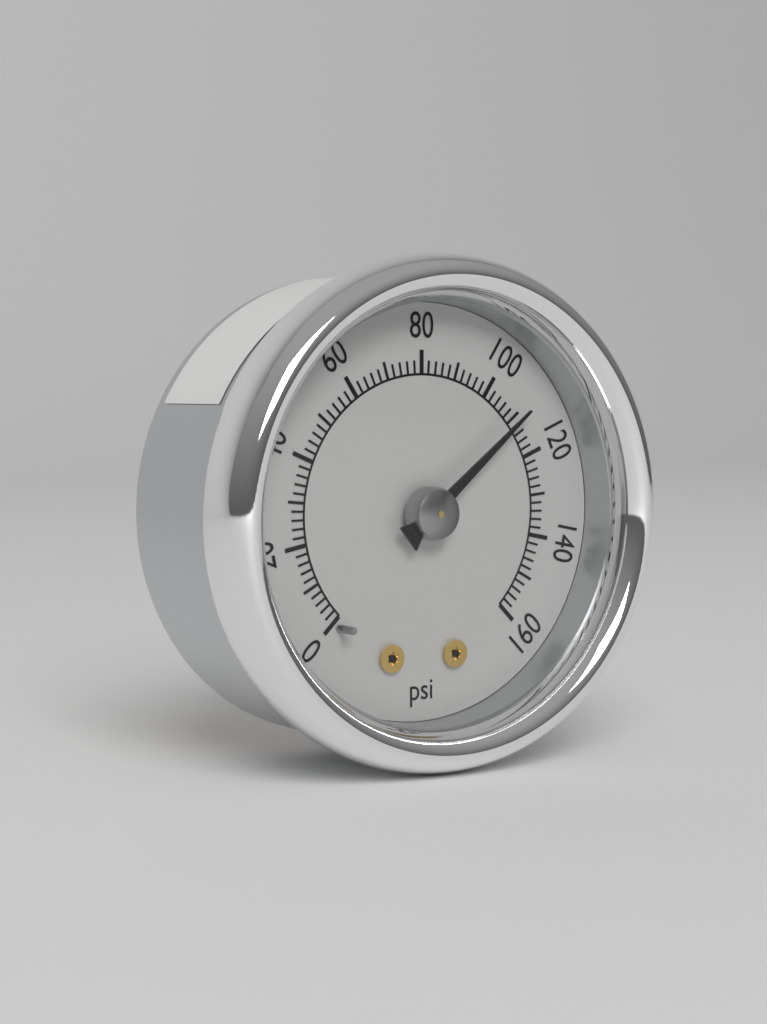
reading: 110 psi
